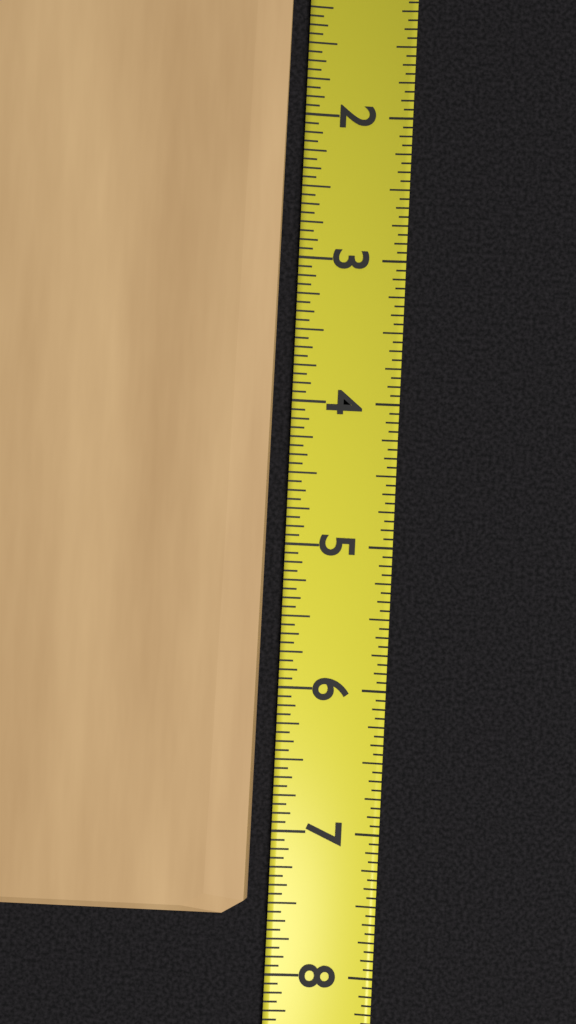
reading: 7.5625 (no unit)
